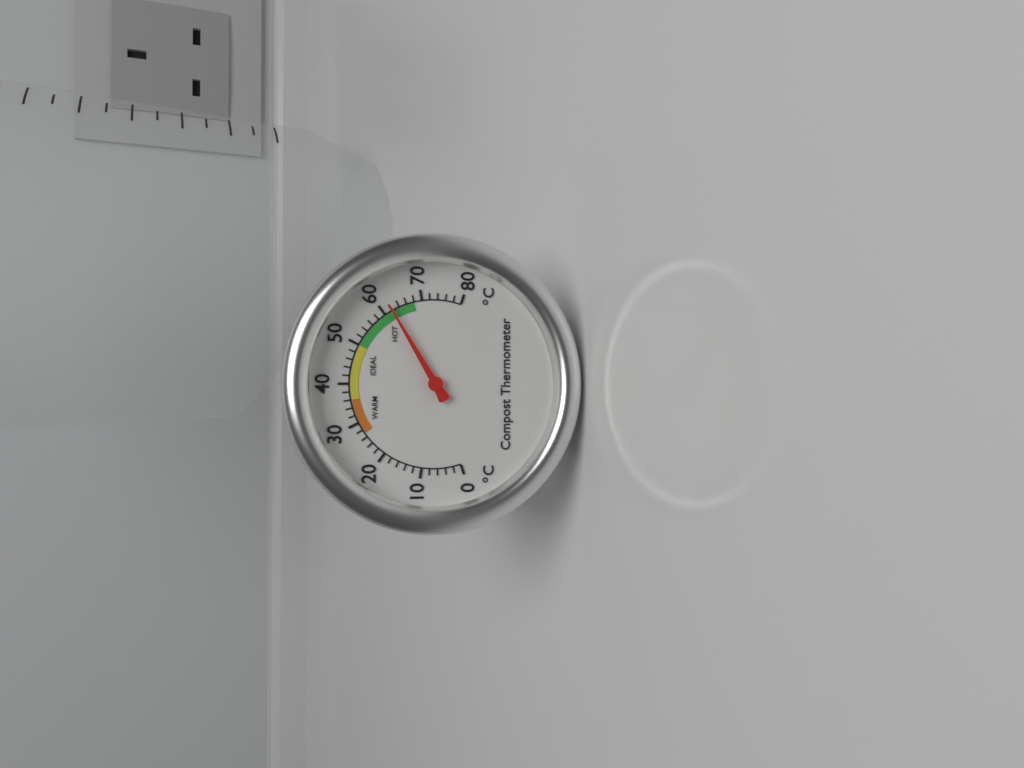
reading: 62 °C
